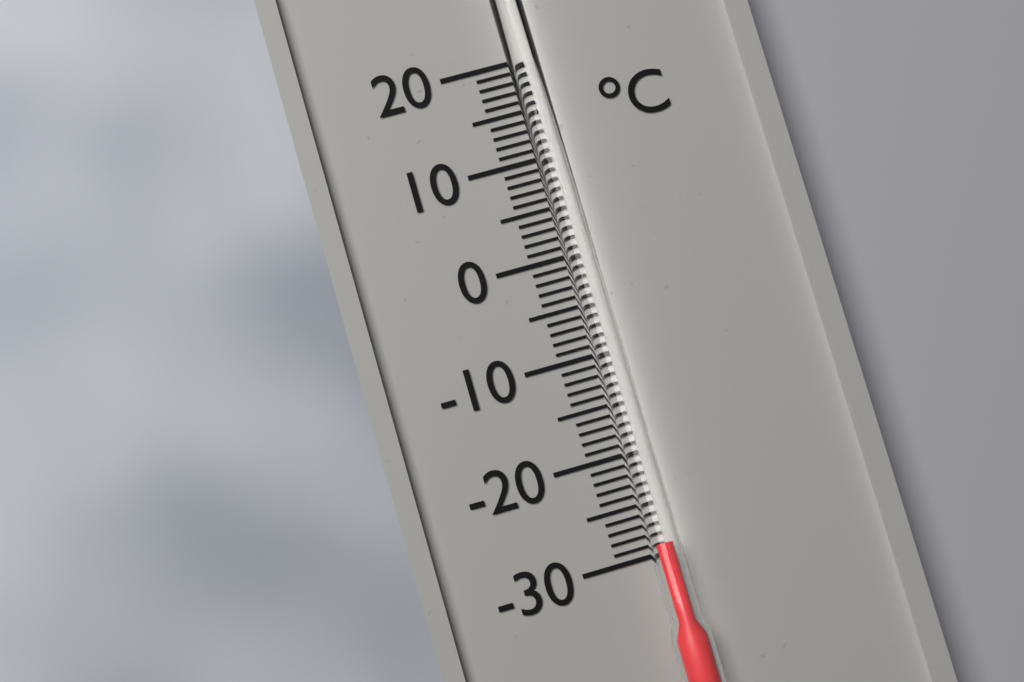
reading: -29 °C
